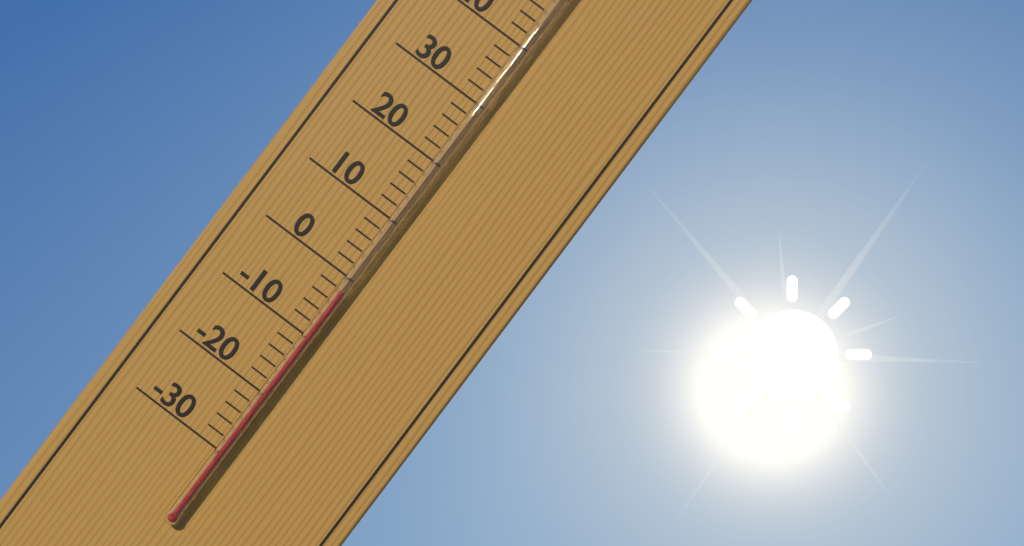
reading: -2 °C
